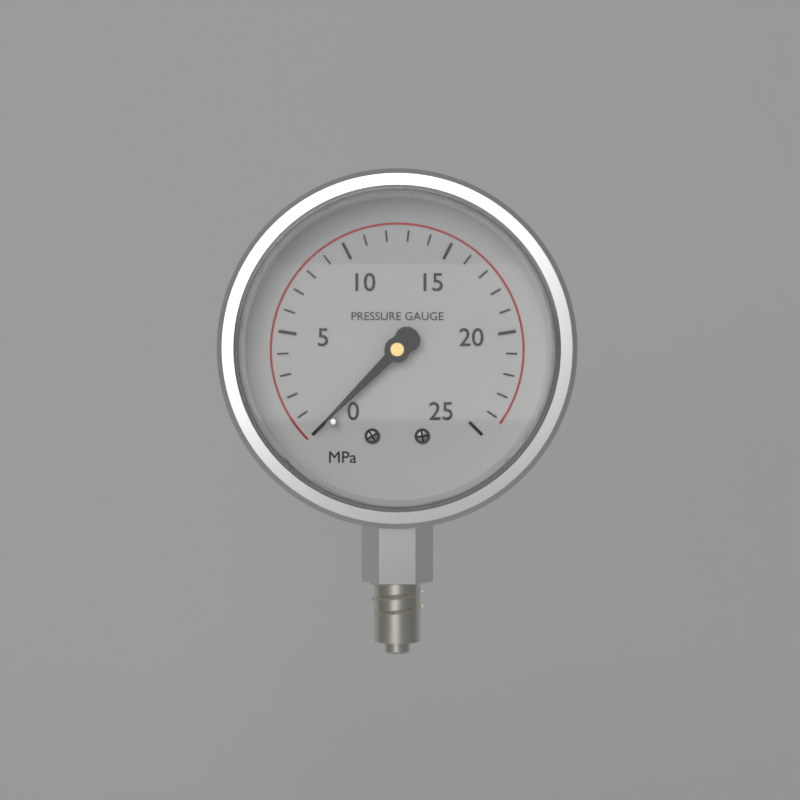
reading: 0 MPa
